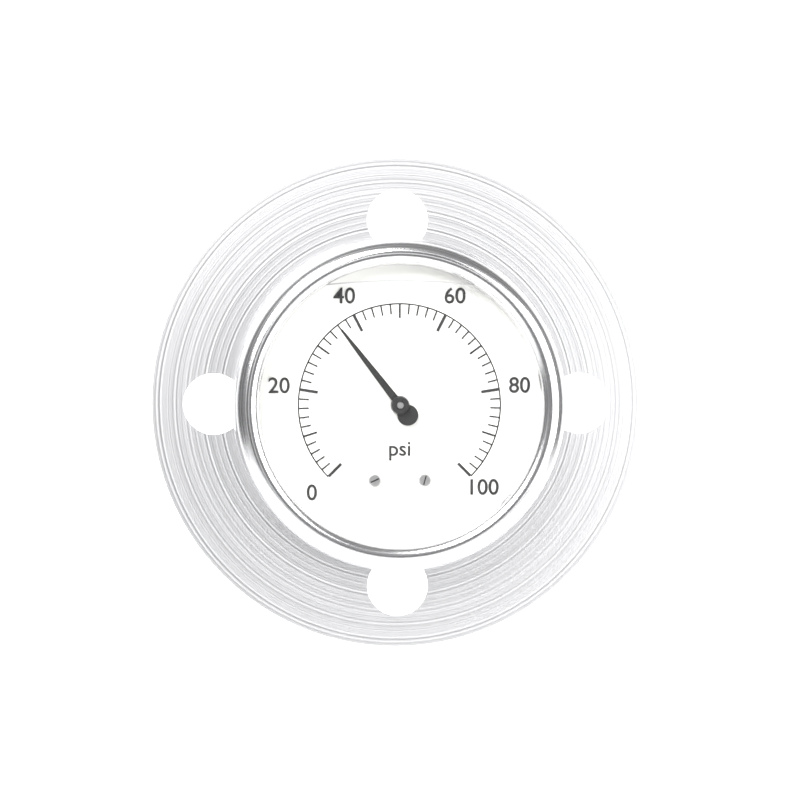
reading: 36 psi
